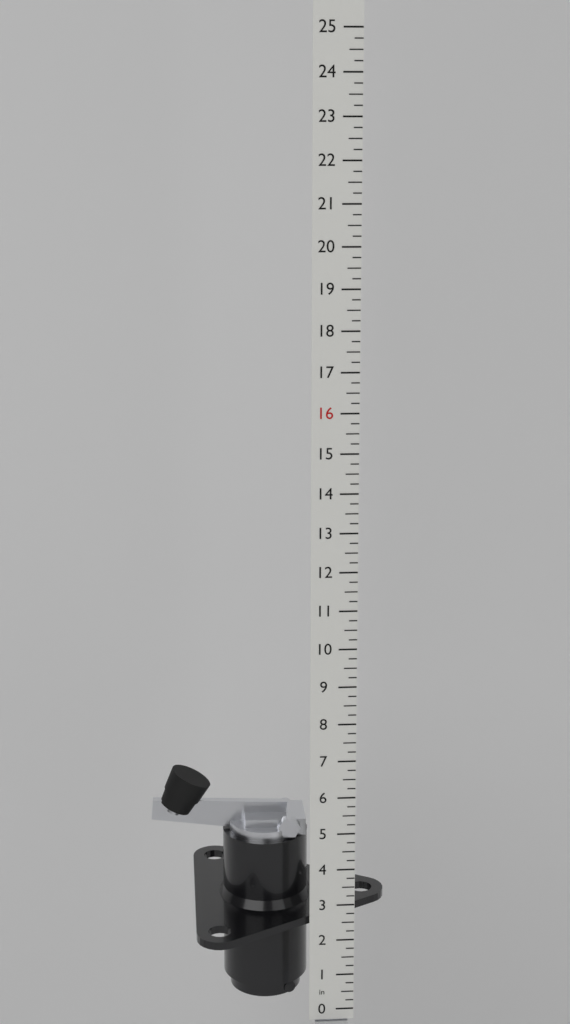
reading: 6.25 in
